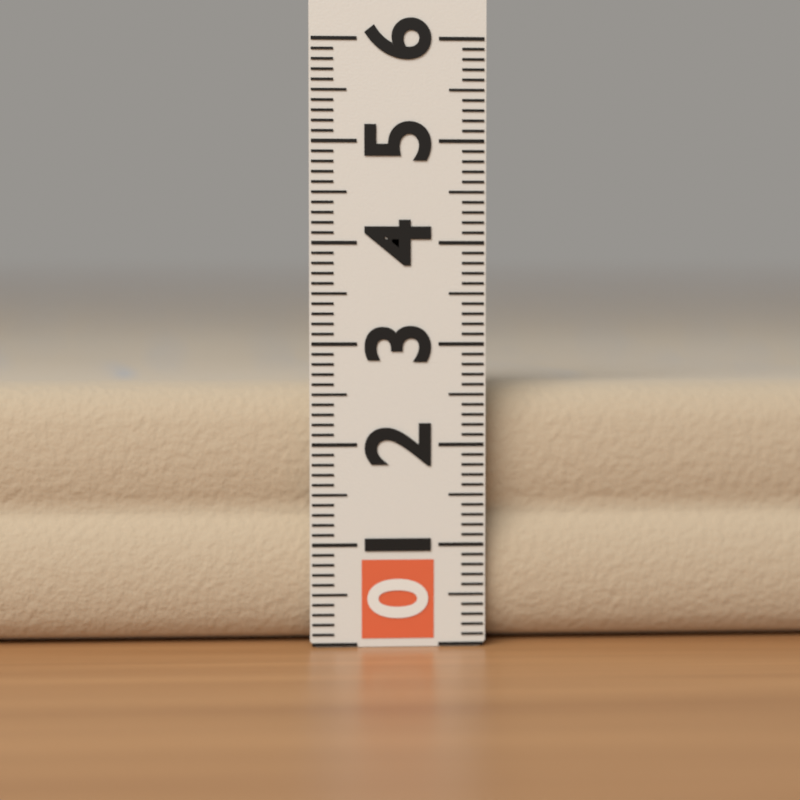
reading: 2.6 (no unit)
